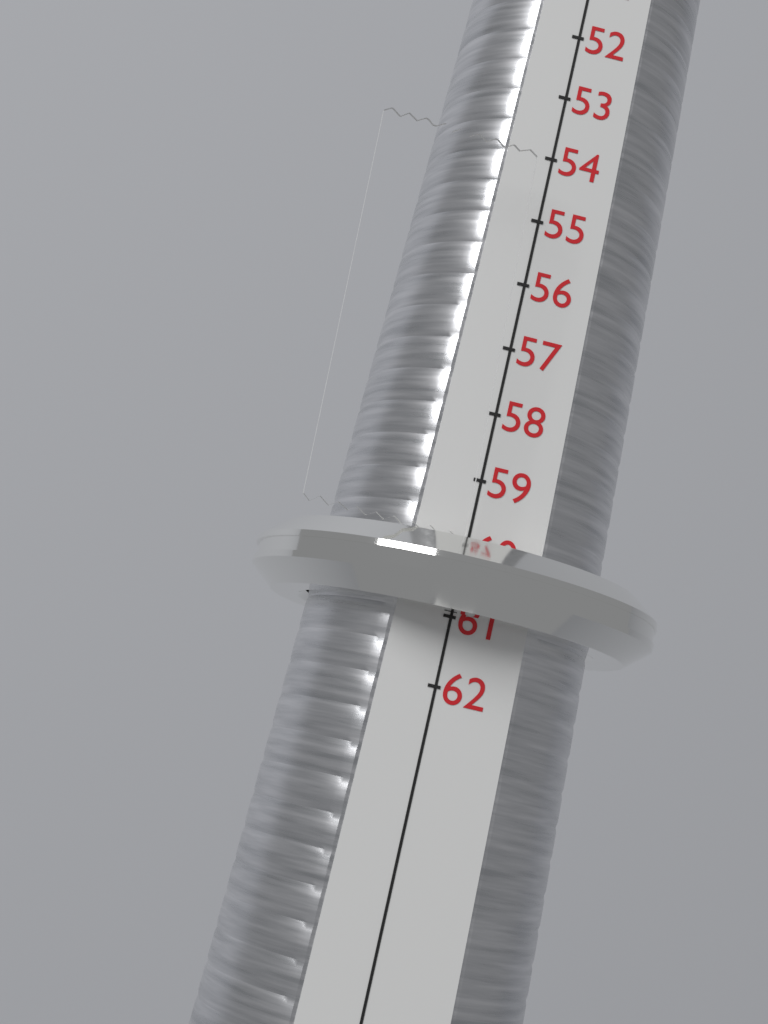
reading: 61 (no unit)
